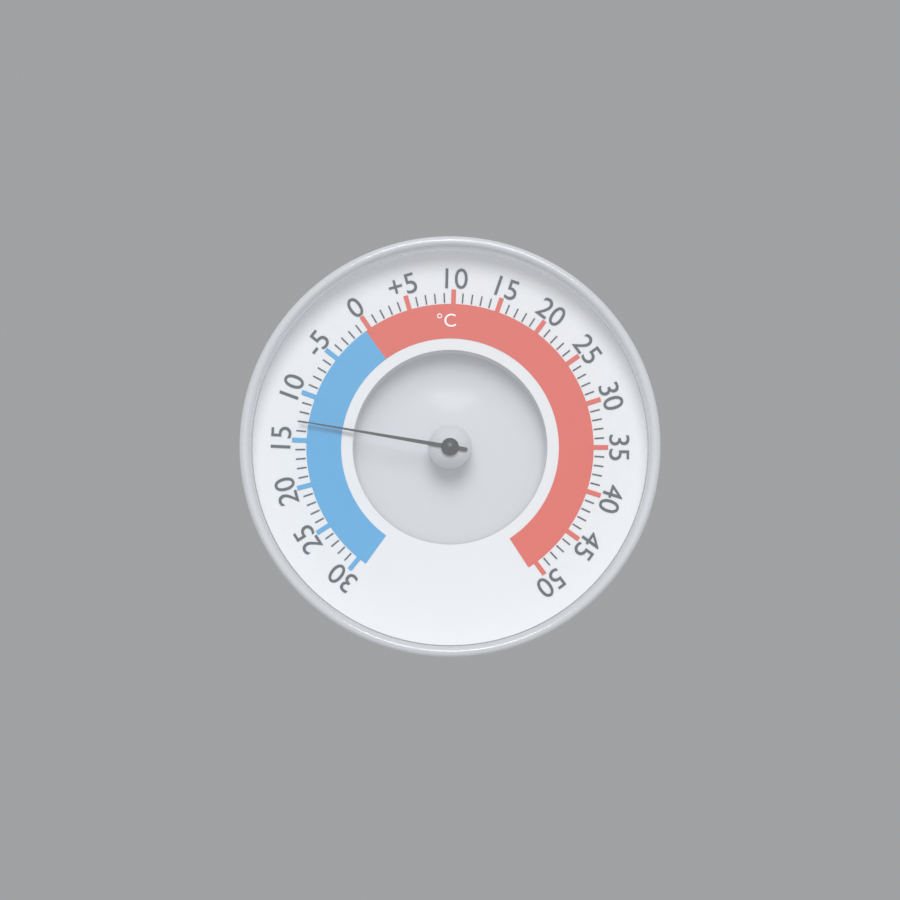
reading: -13 °C
